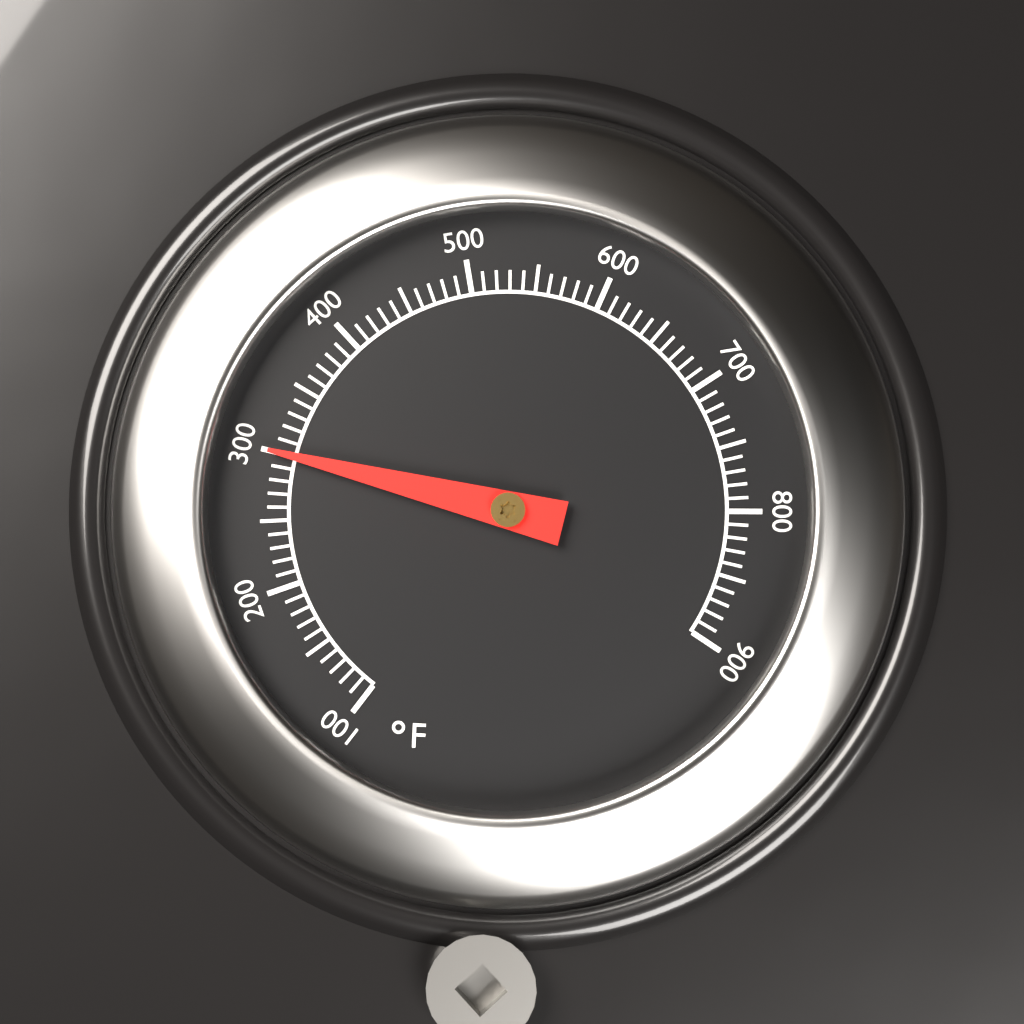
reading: 300 °F
